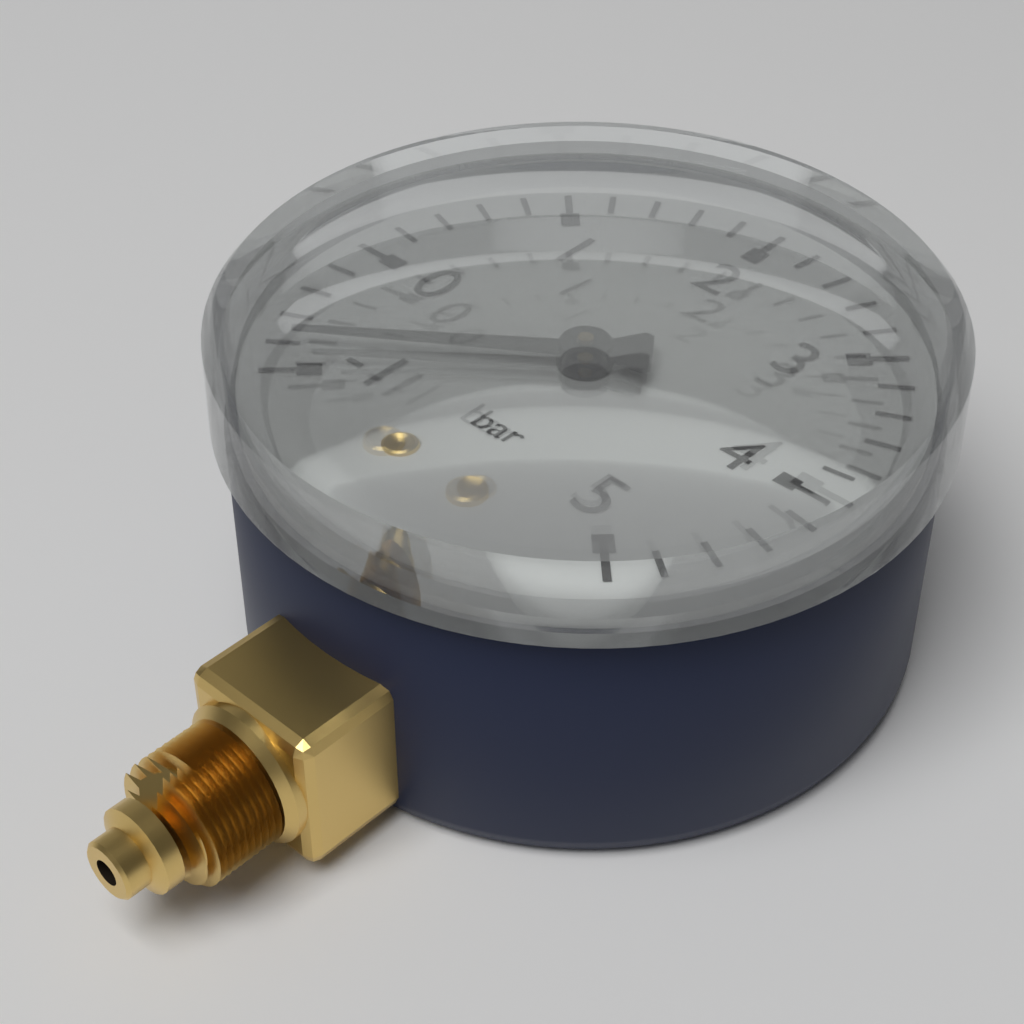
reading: -0.8 bar
